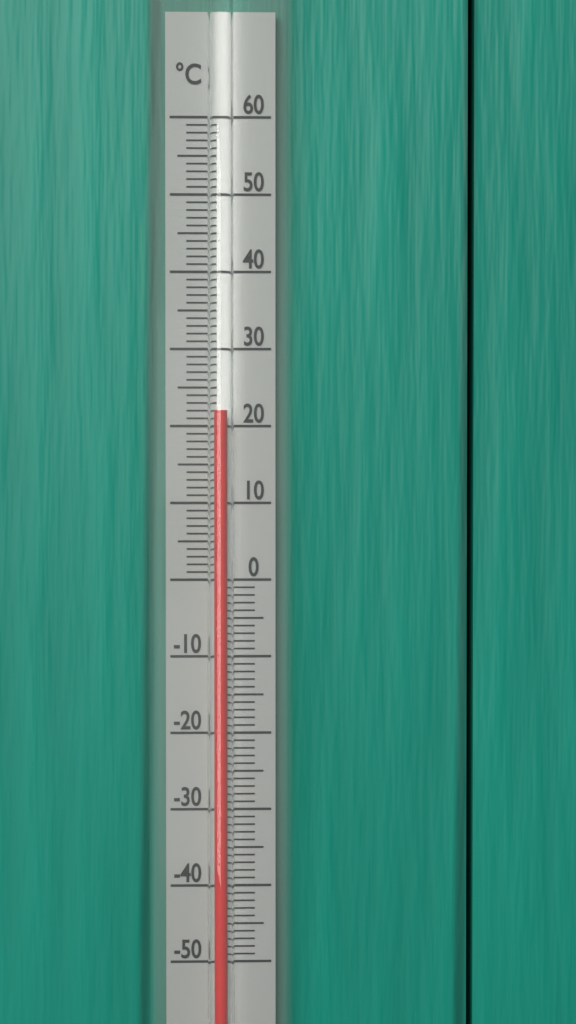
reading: 22 °C
